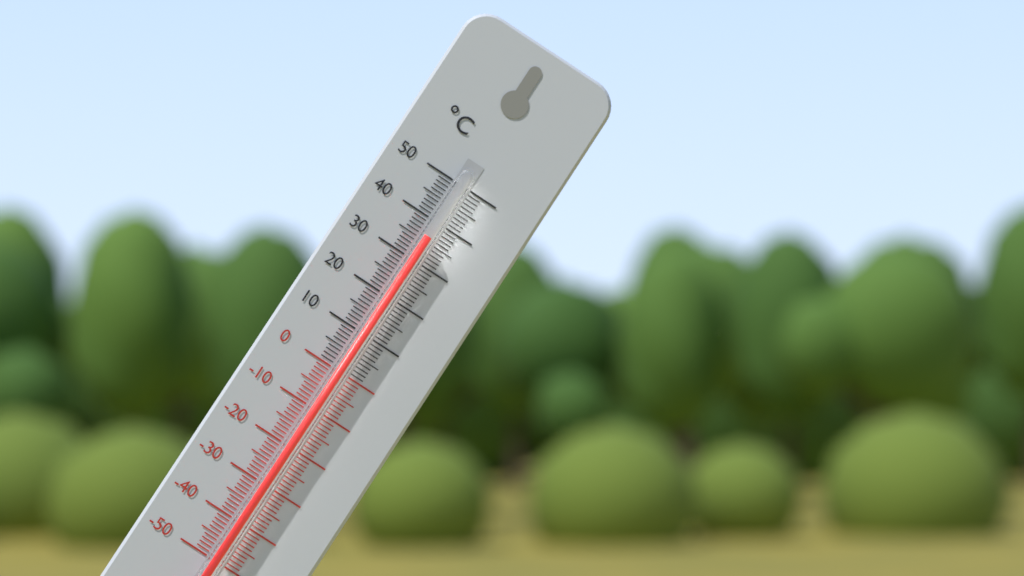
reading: 36 °C
